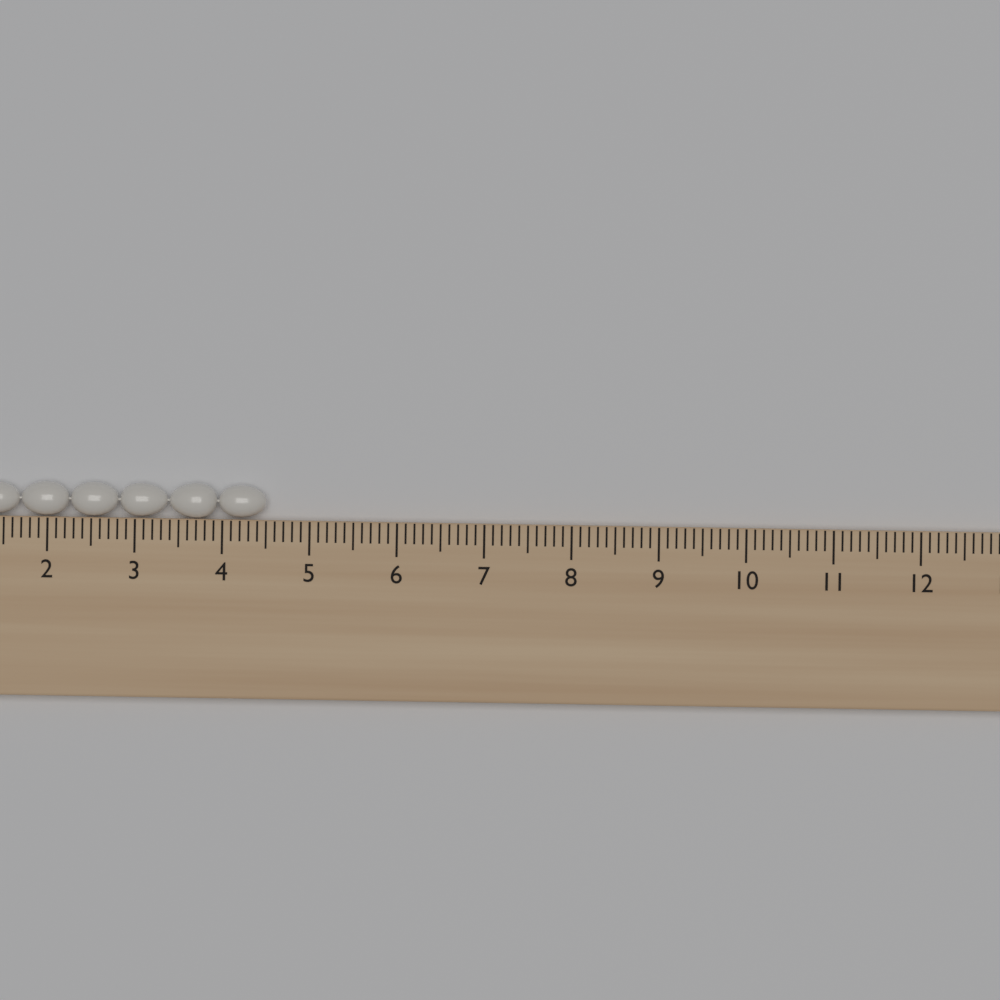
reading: 4.5 cm
